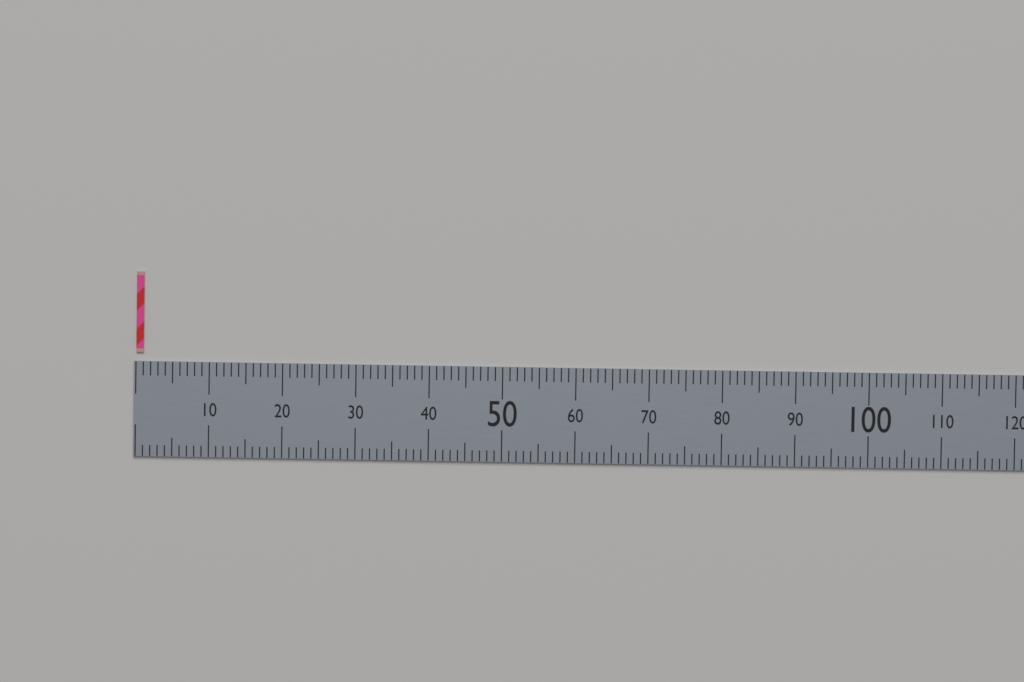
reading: 1 (no unit)
